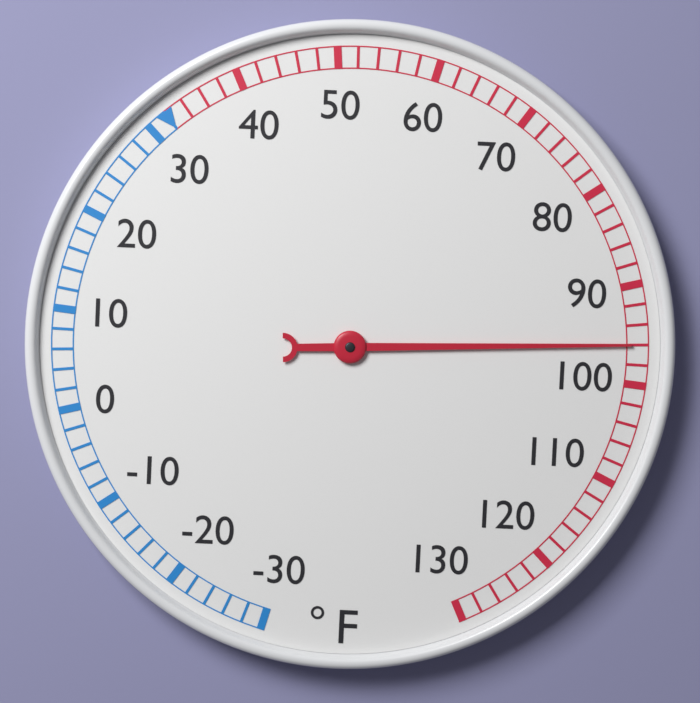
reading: 96 °F
